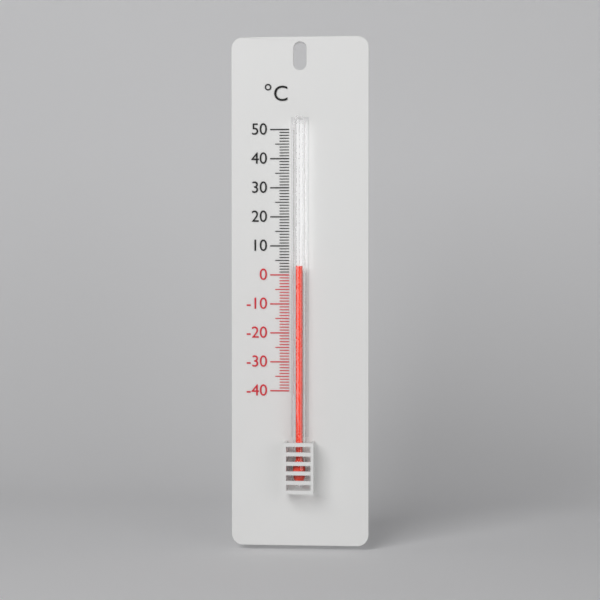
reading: 3 °C
